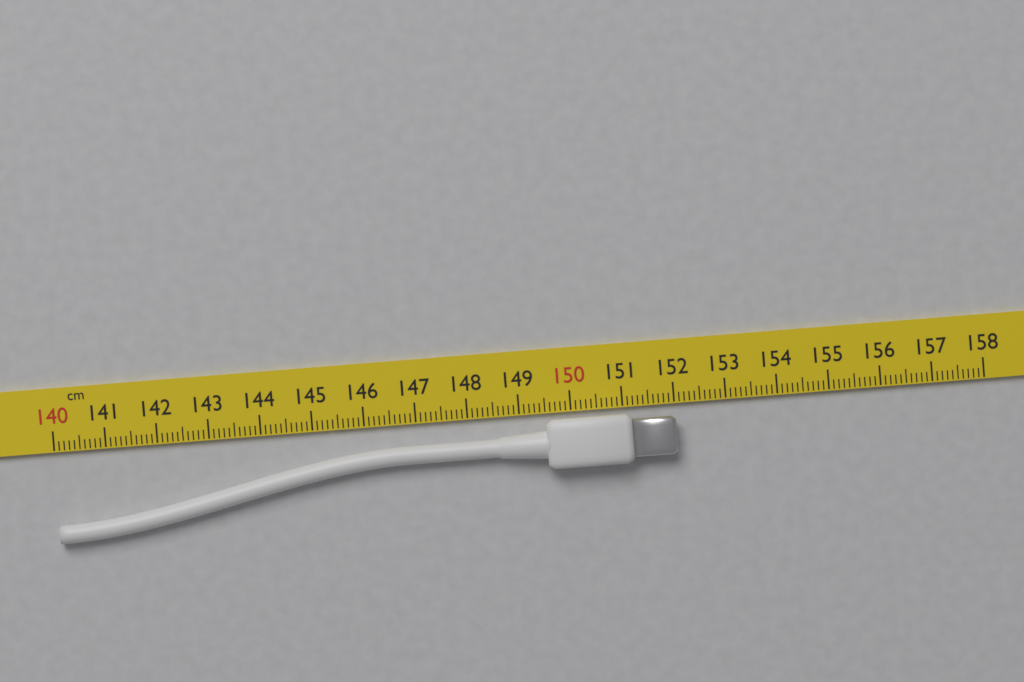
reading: 152.0 cm
